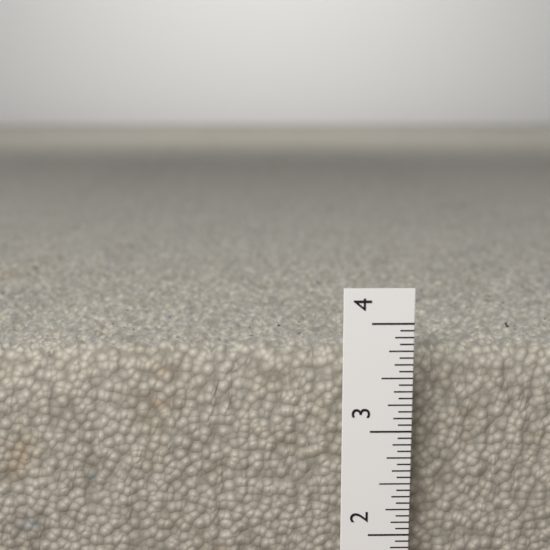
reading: 3.6875 in
